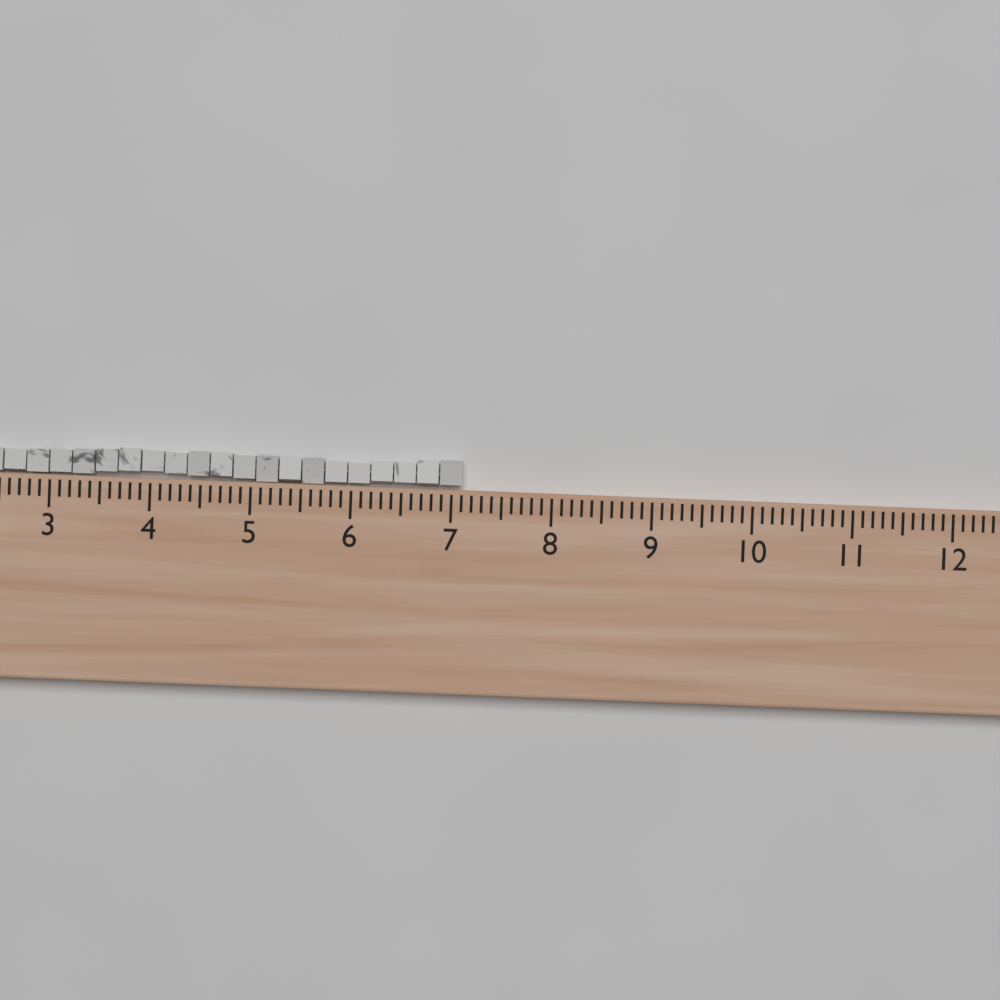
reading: 7.1 (no unit)
